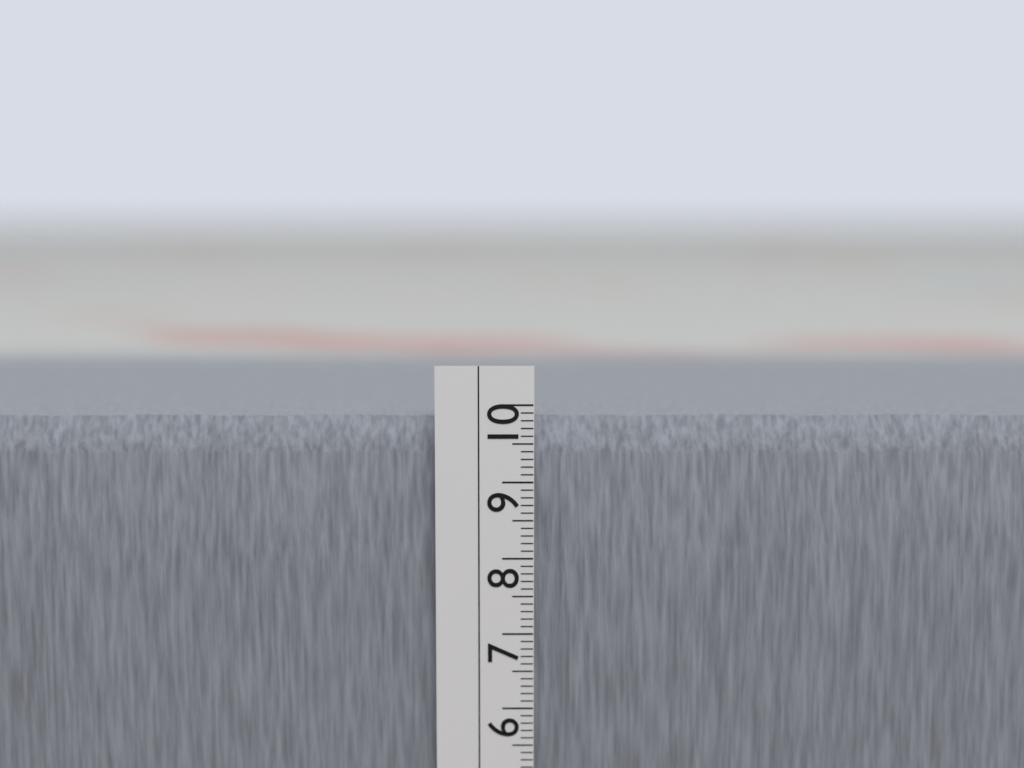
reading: 9.8 cm
